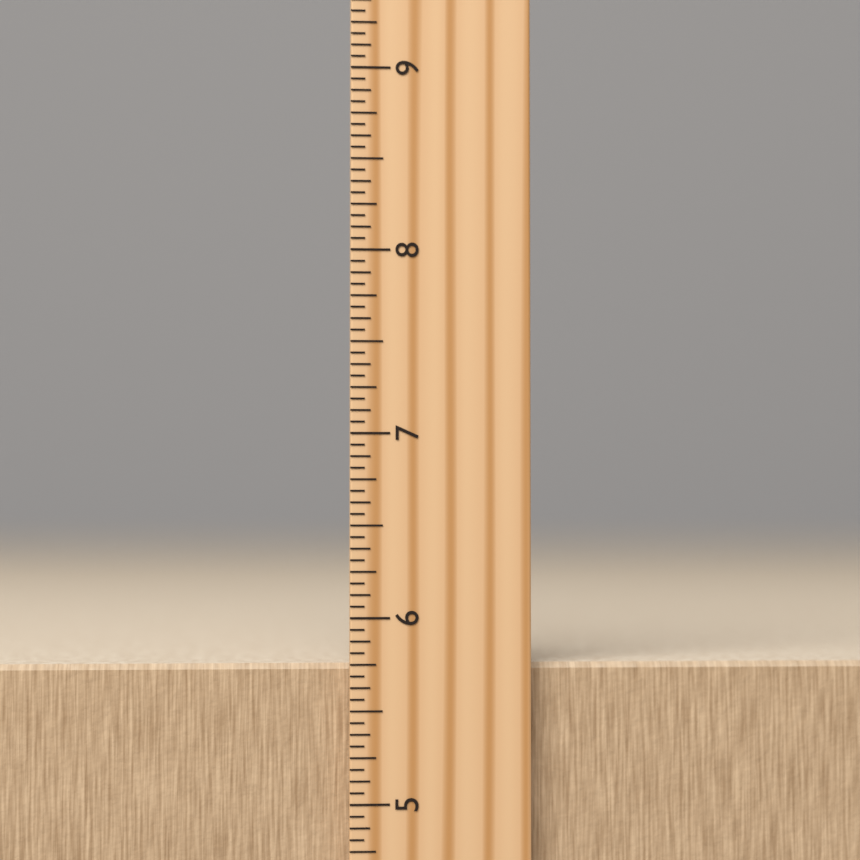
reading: 5.7500 inch
